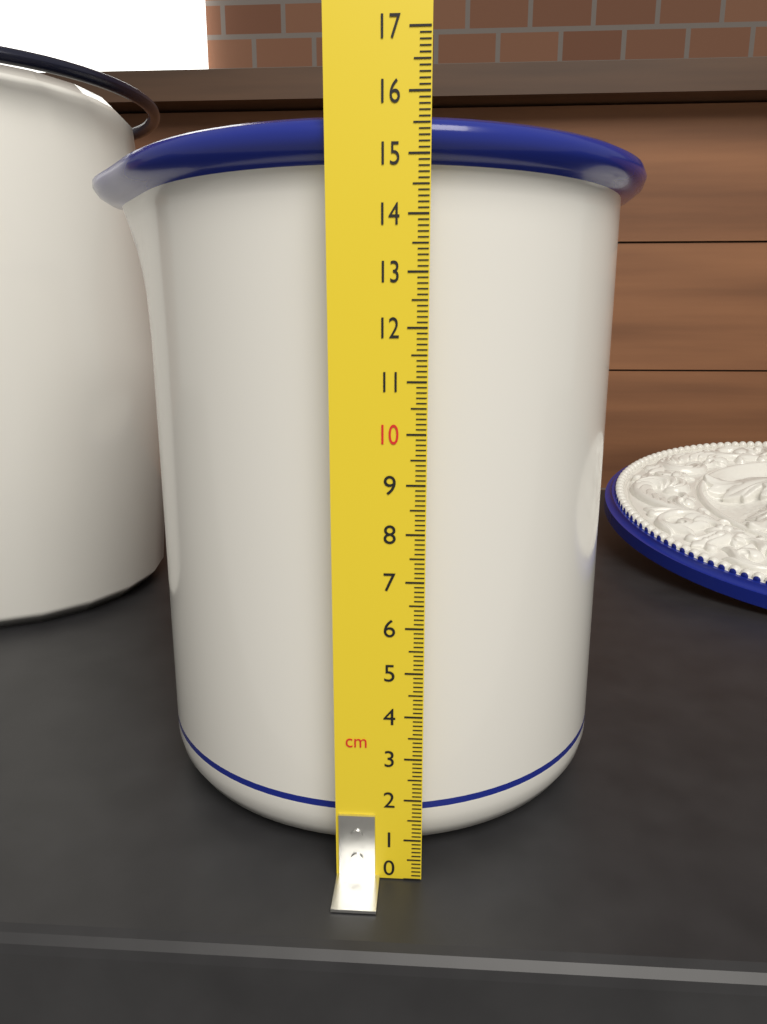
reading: 15.7 cm
